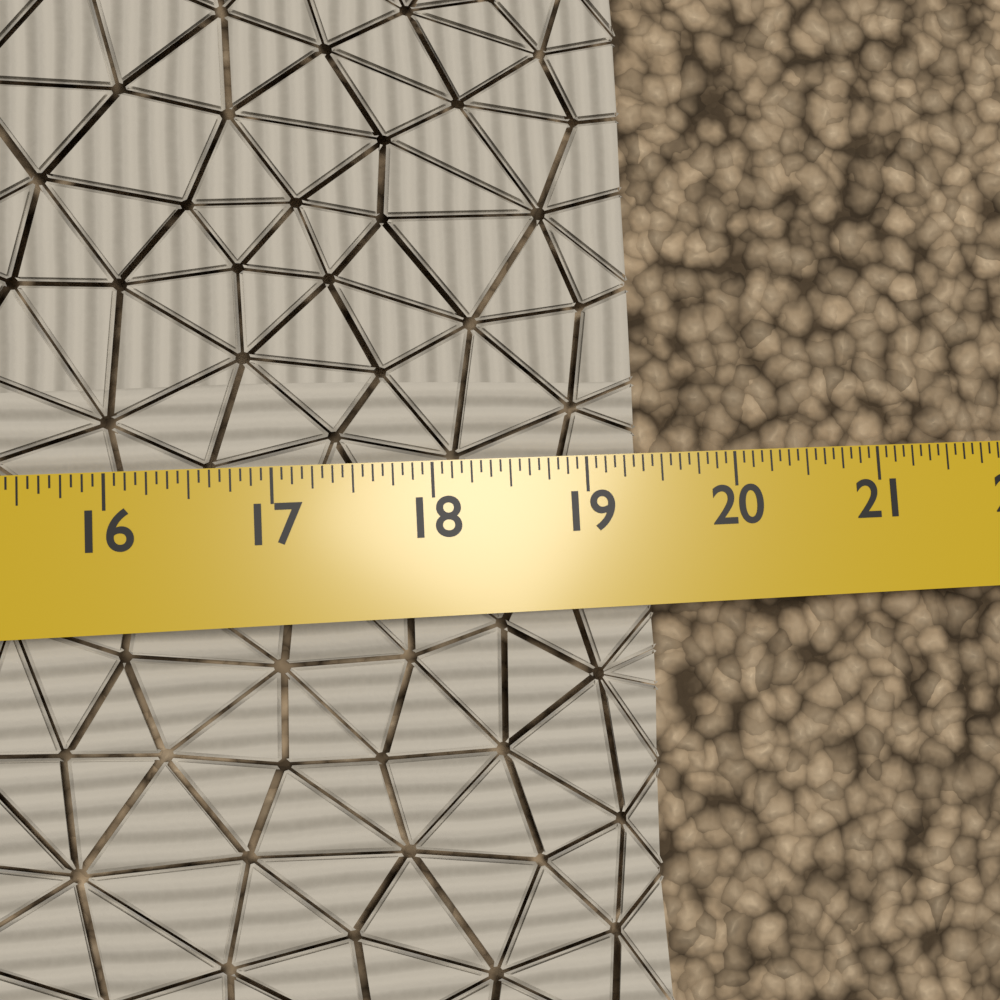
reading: 19.4375 in
